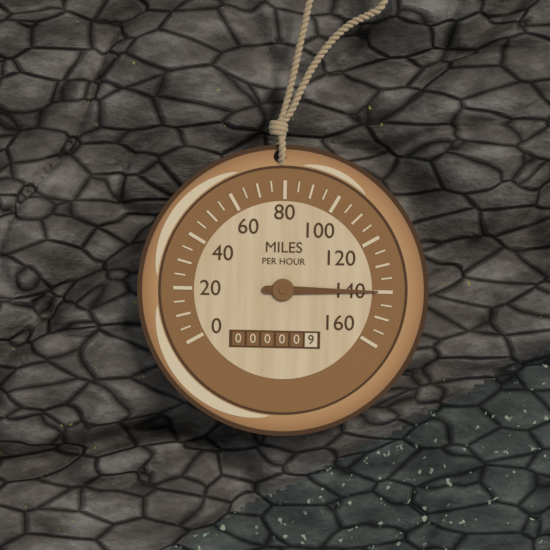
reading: 140 mph
